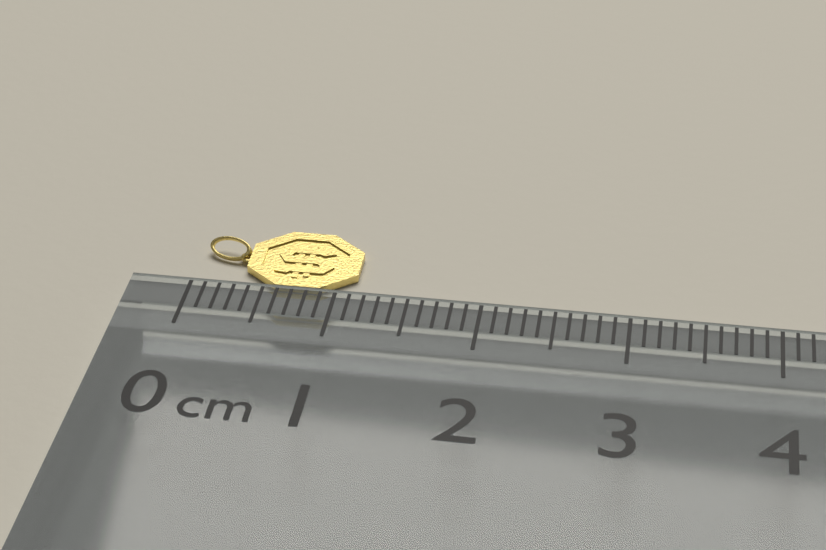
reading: 1.1 cm
